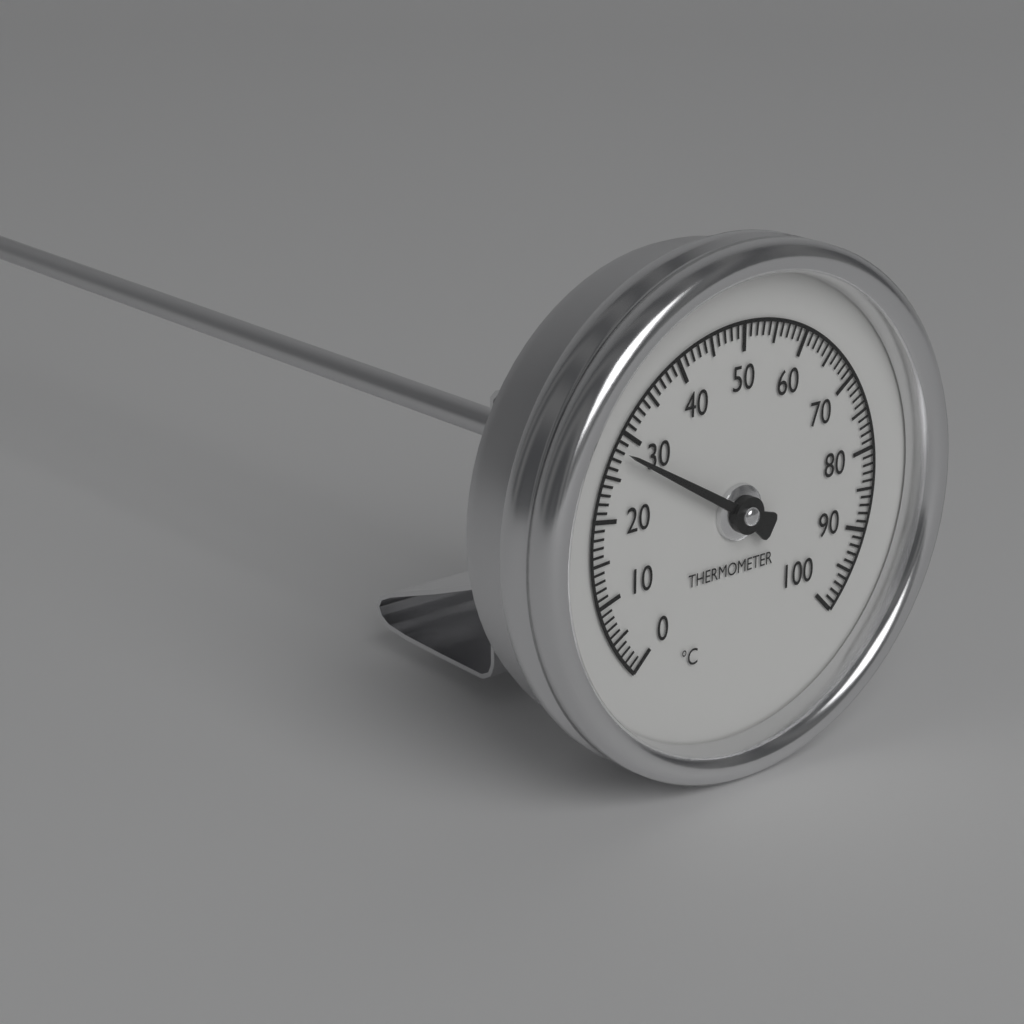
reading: 28 °C
